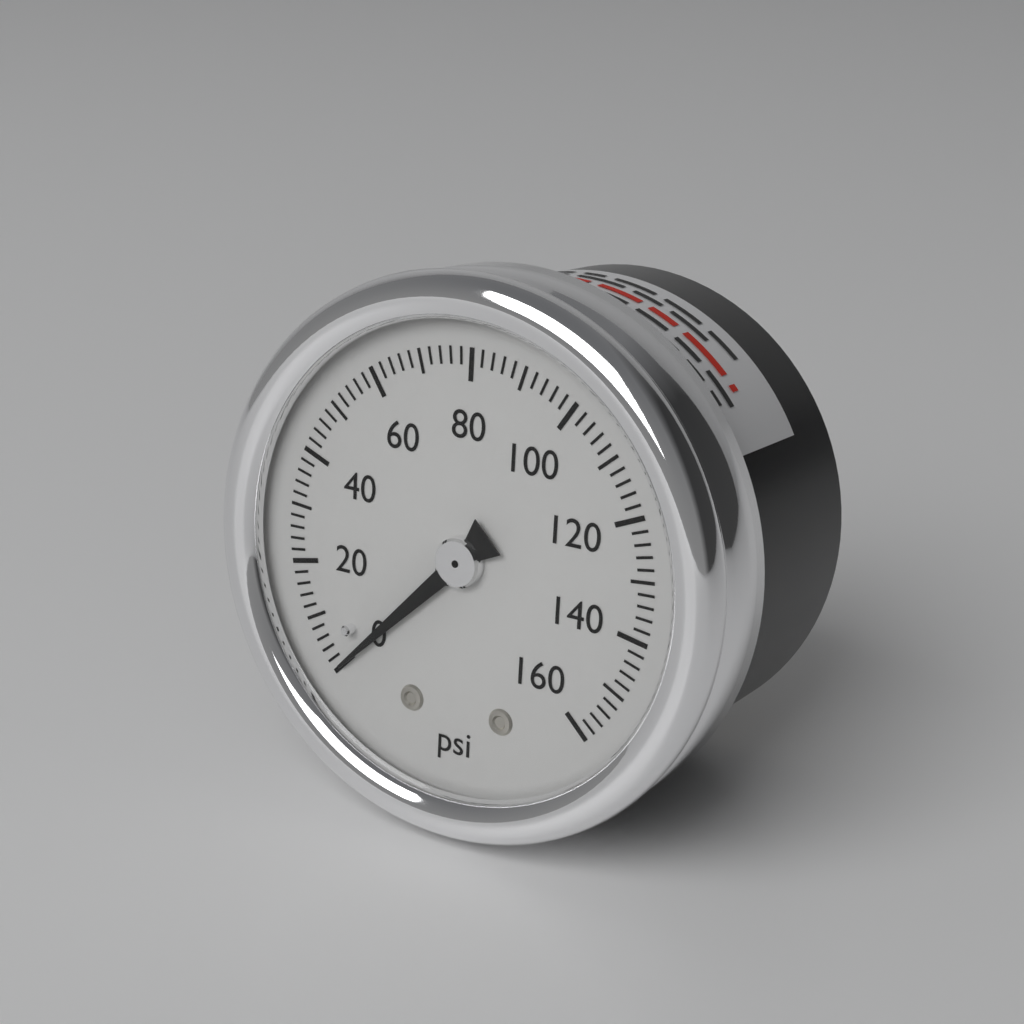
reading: 0 psi
